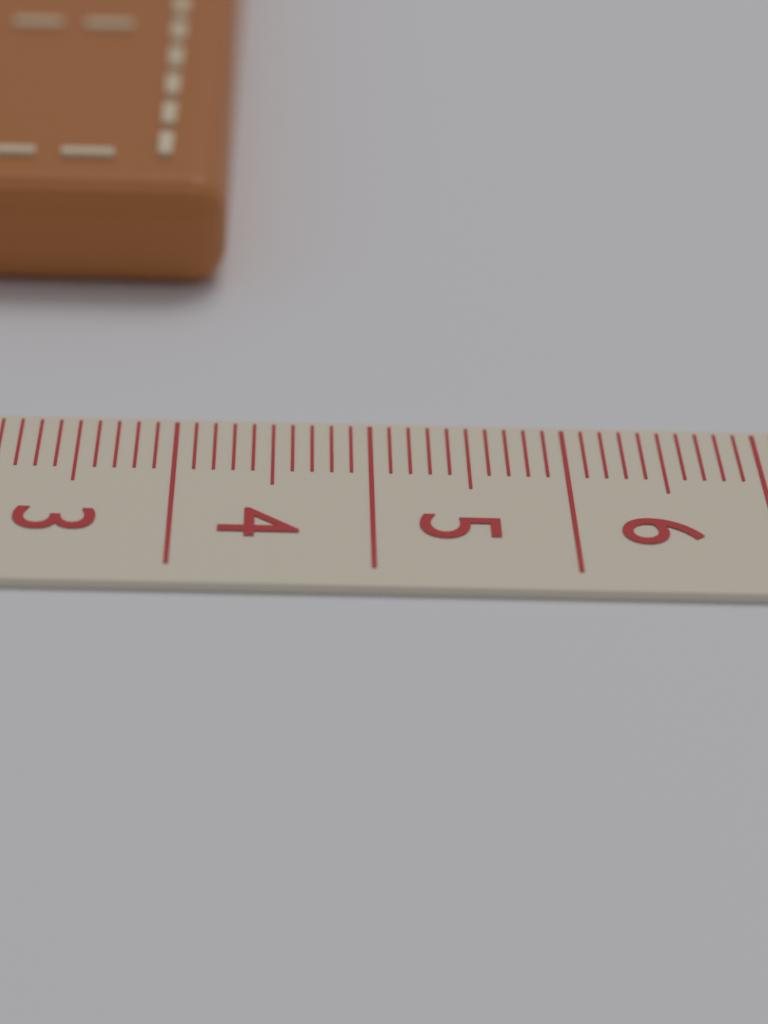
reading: 4.2 cm
